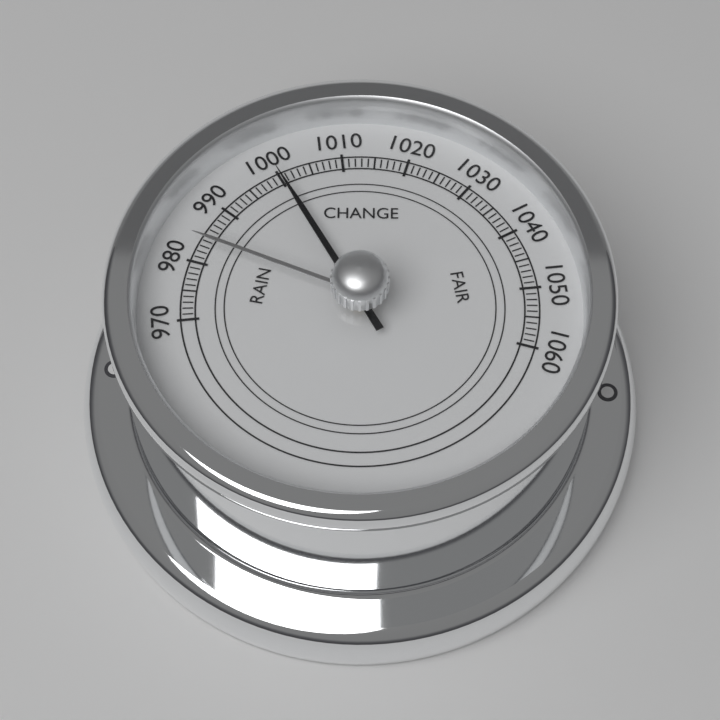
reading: 1000 (no unit)
